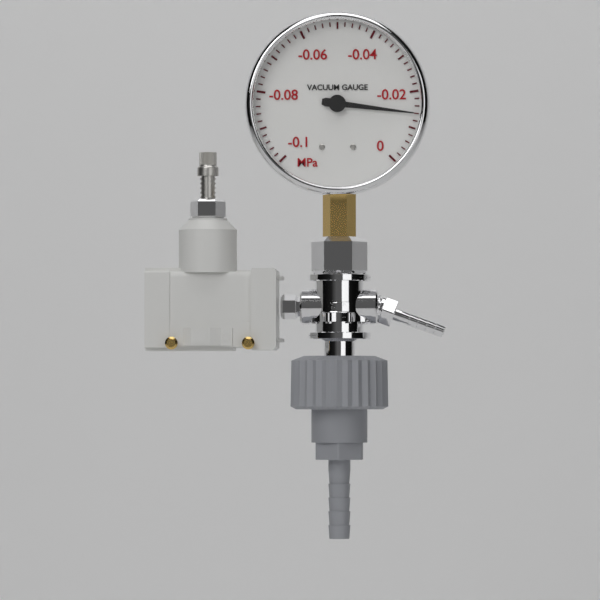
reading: -0.014 MPa
